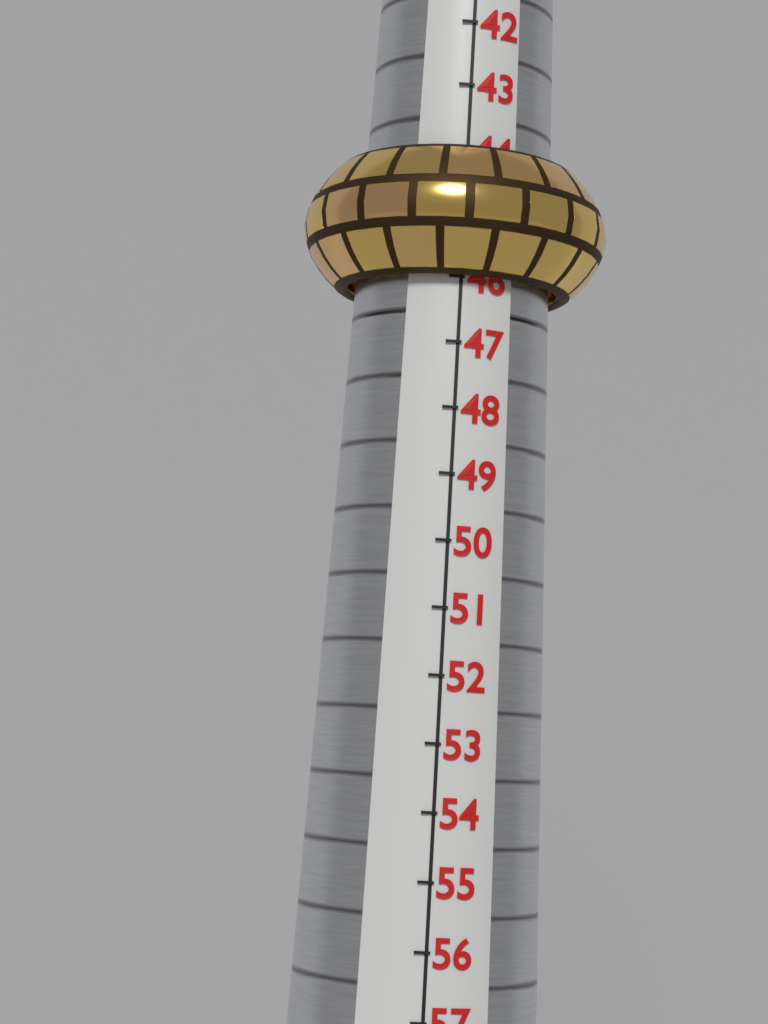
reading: 46 (no unit)
